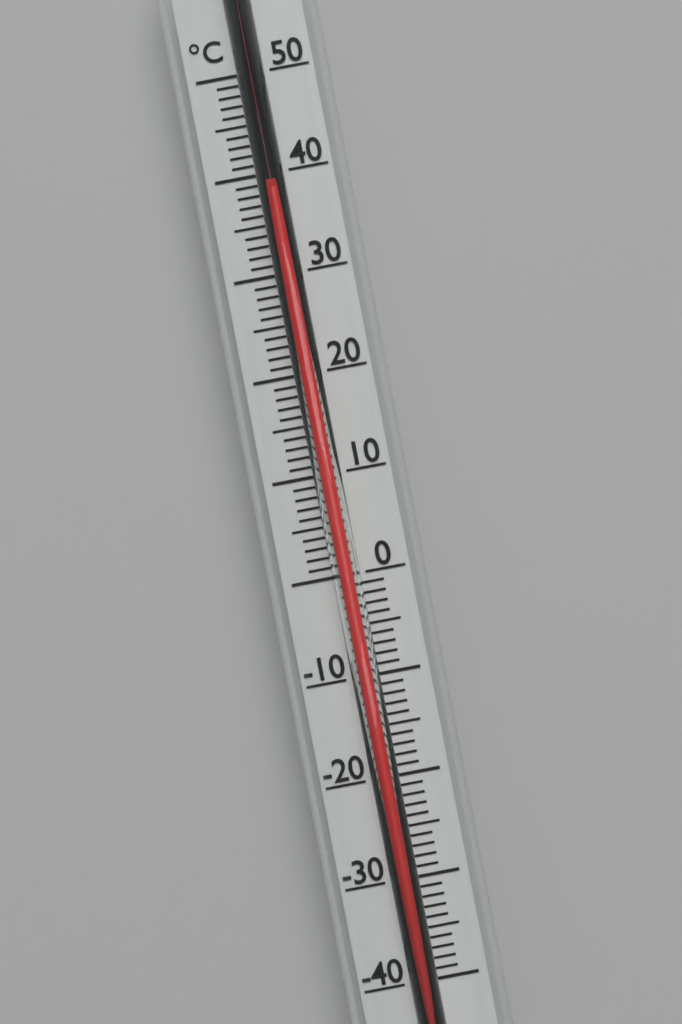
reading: 38 °C
